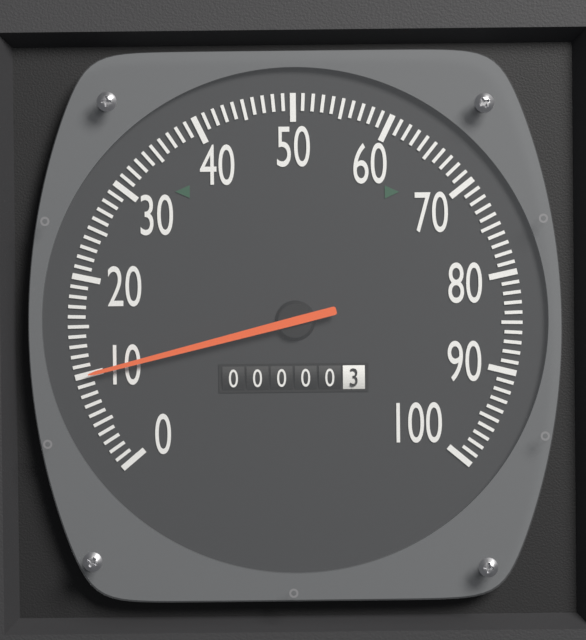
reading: 10 (no unit)
